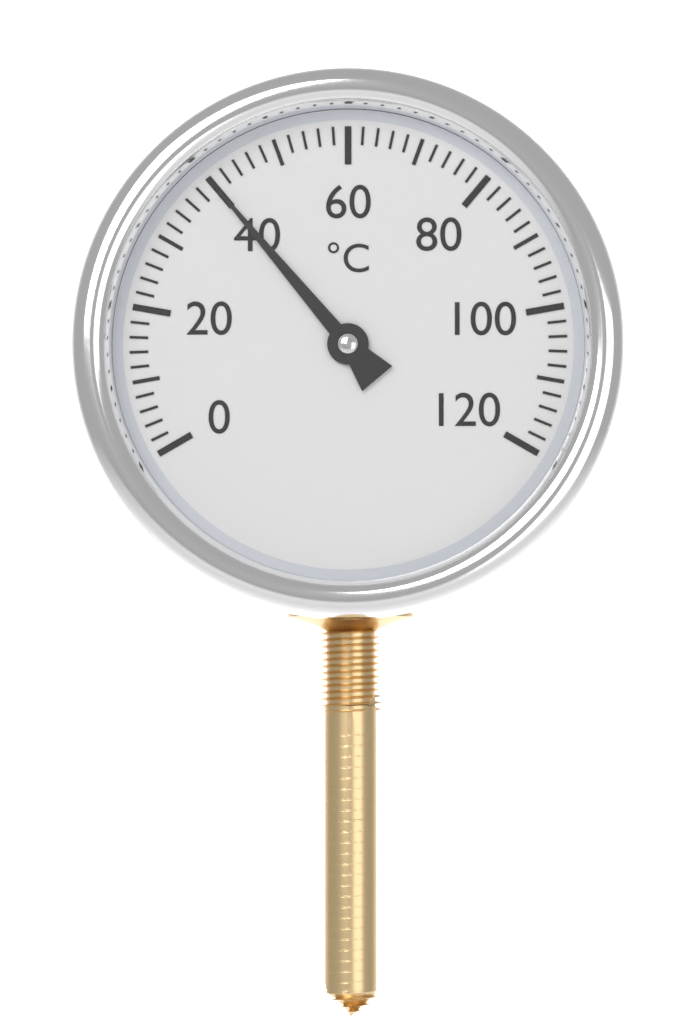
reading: 40 °C
